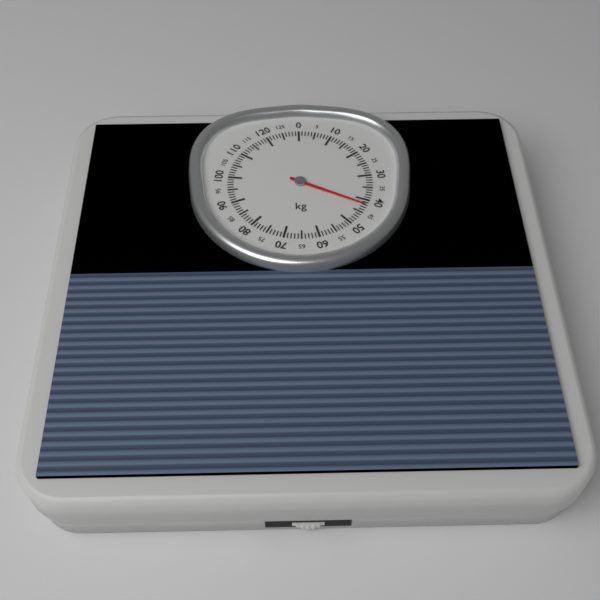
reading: 42 kg
